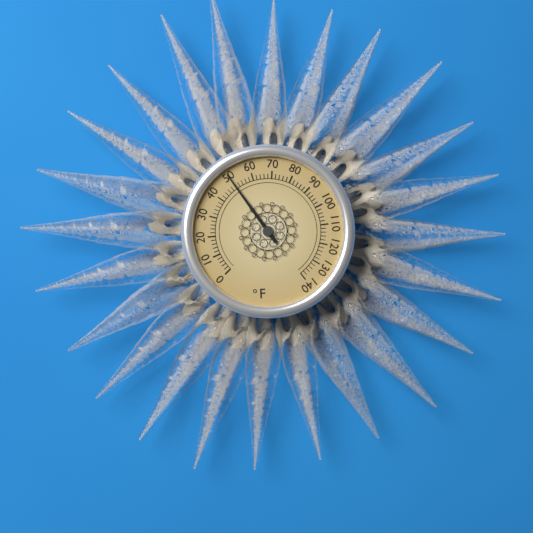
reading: 50 °F
